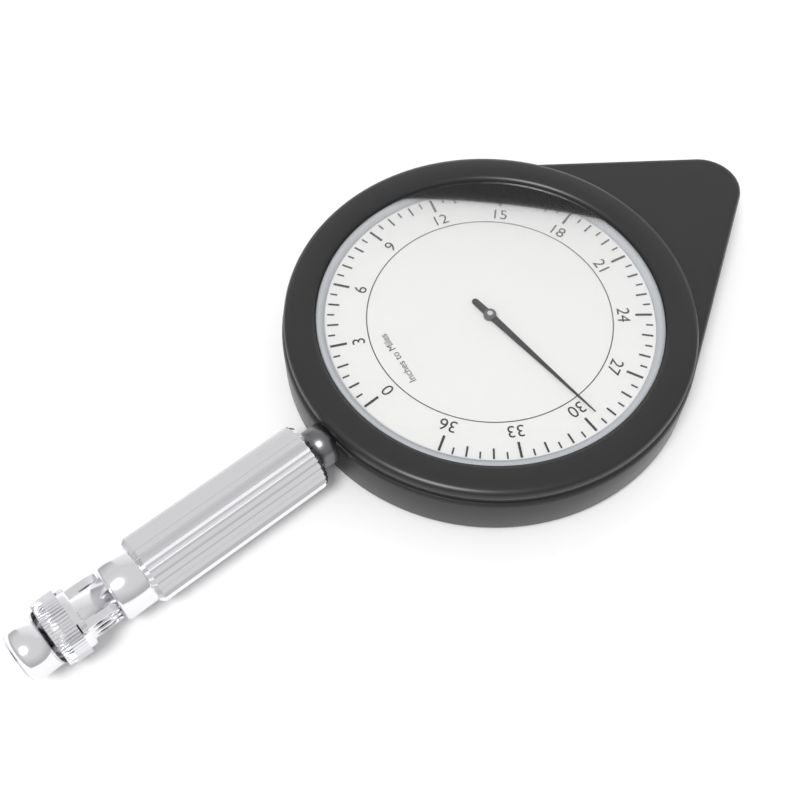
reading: 29.5 miles
